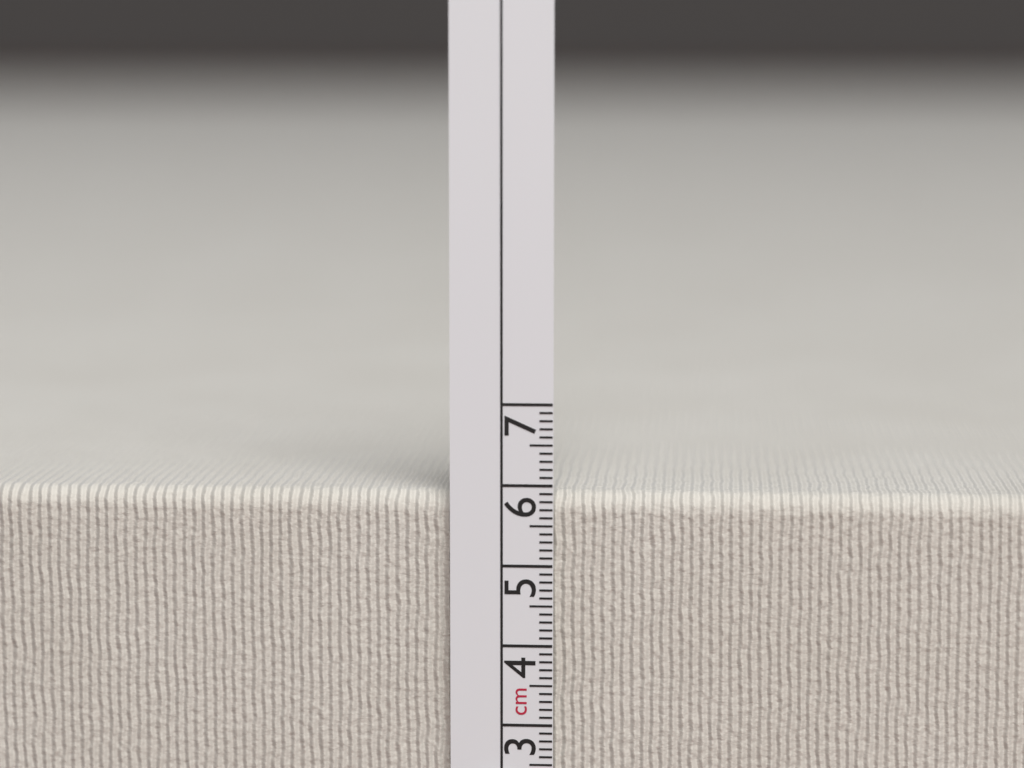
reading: 5.9 cm
